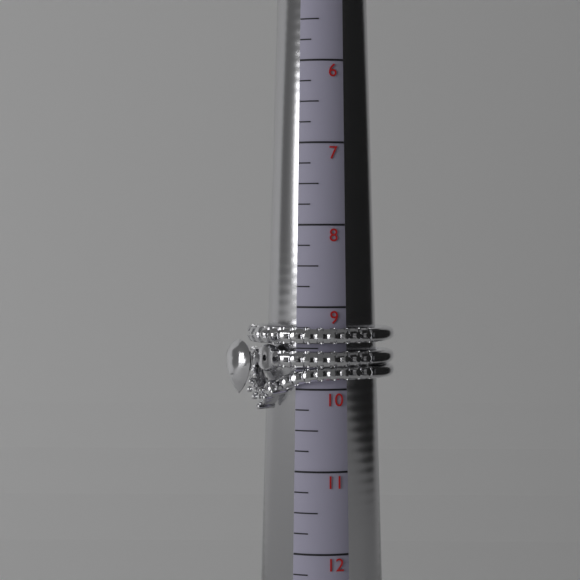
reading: 10.25 (no unit)
